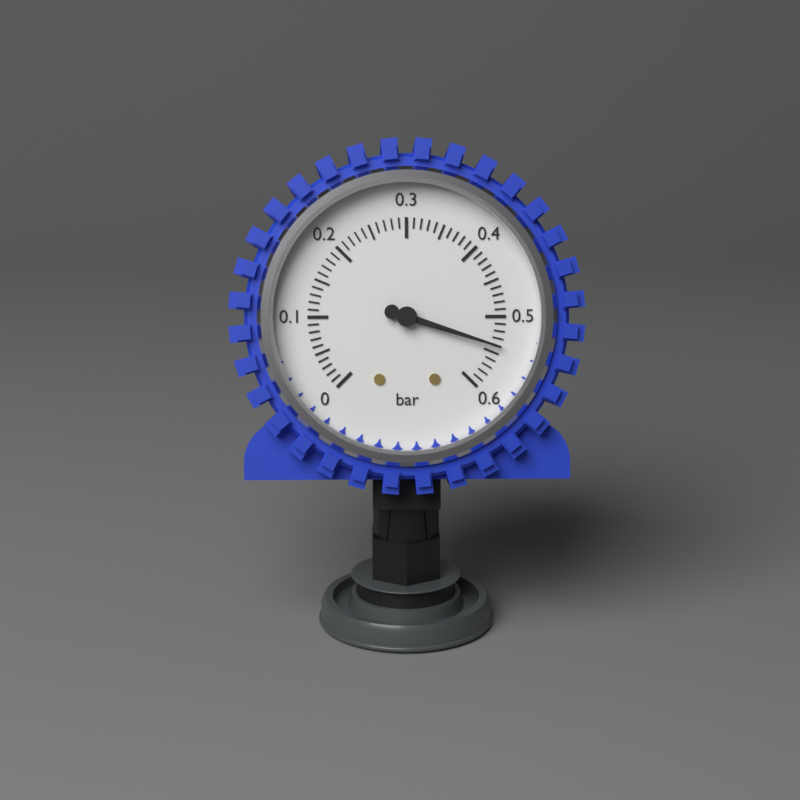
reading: 0.54 bar
